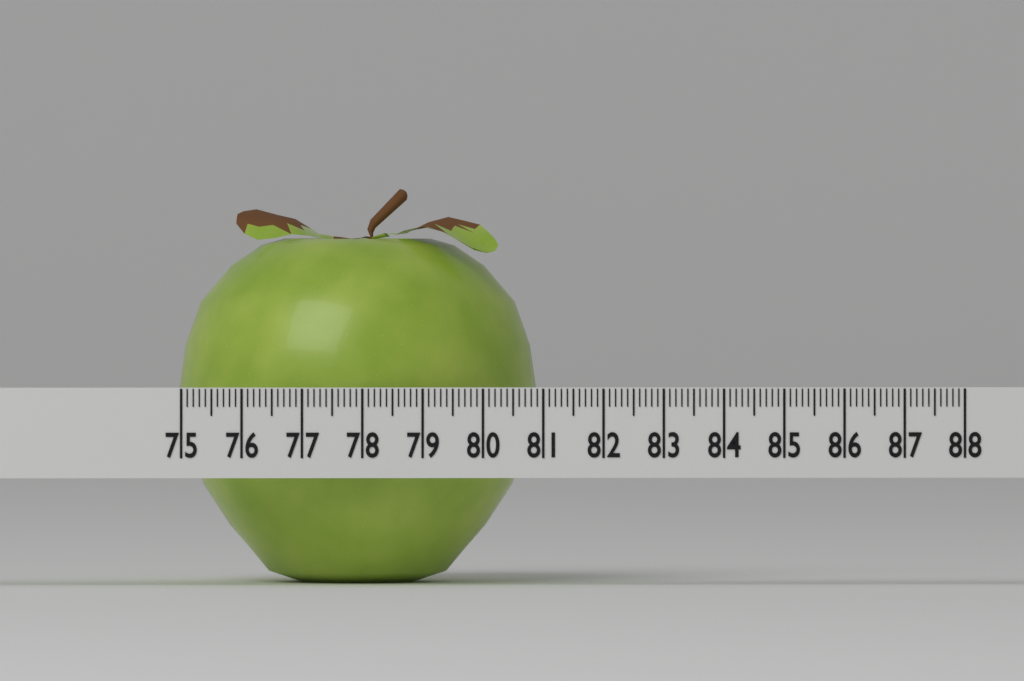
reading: 81.0 (no unit)
